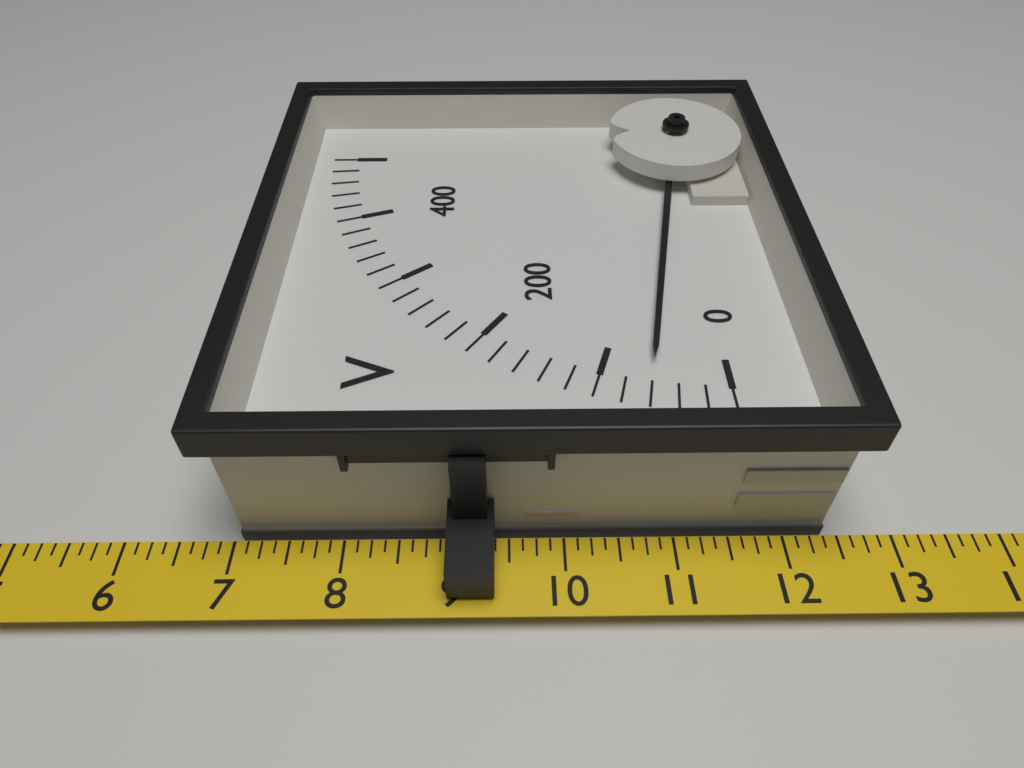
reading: 60 V
